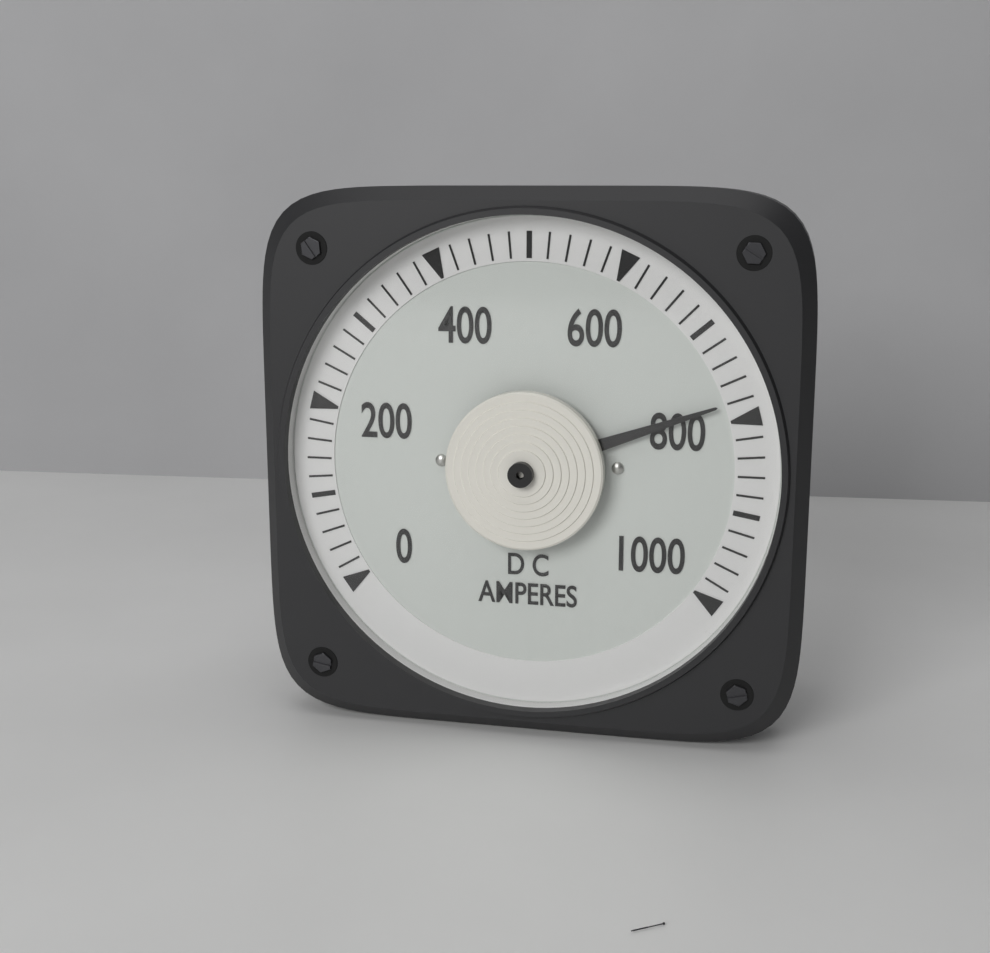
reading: 780 A
